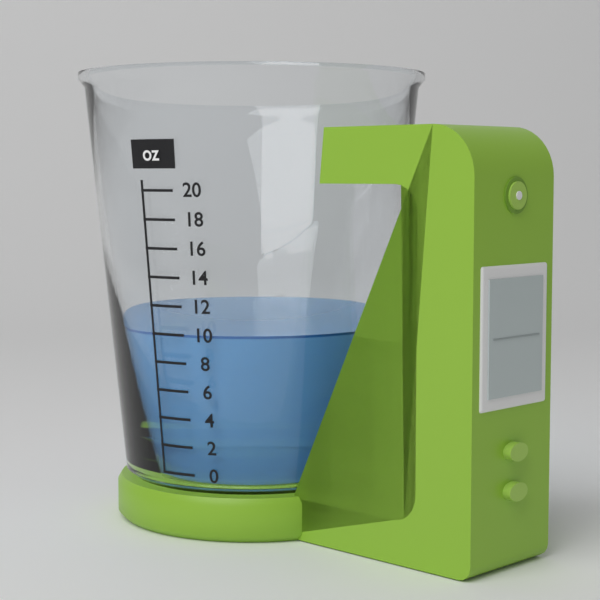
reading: 10 oz
